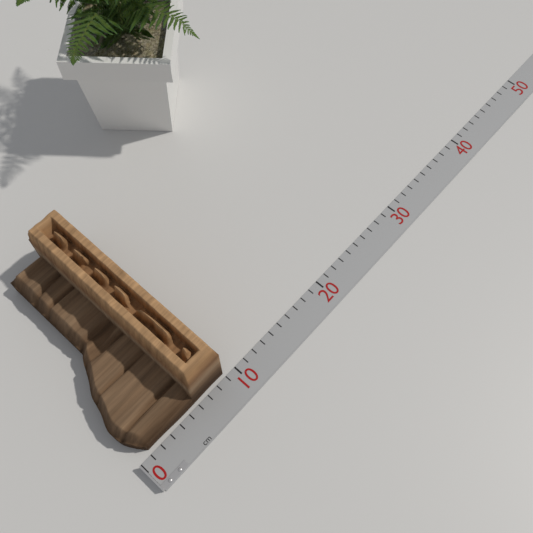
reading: 9 cm
